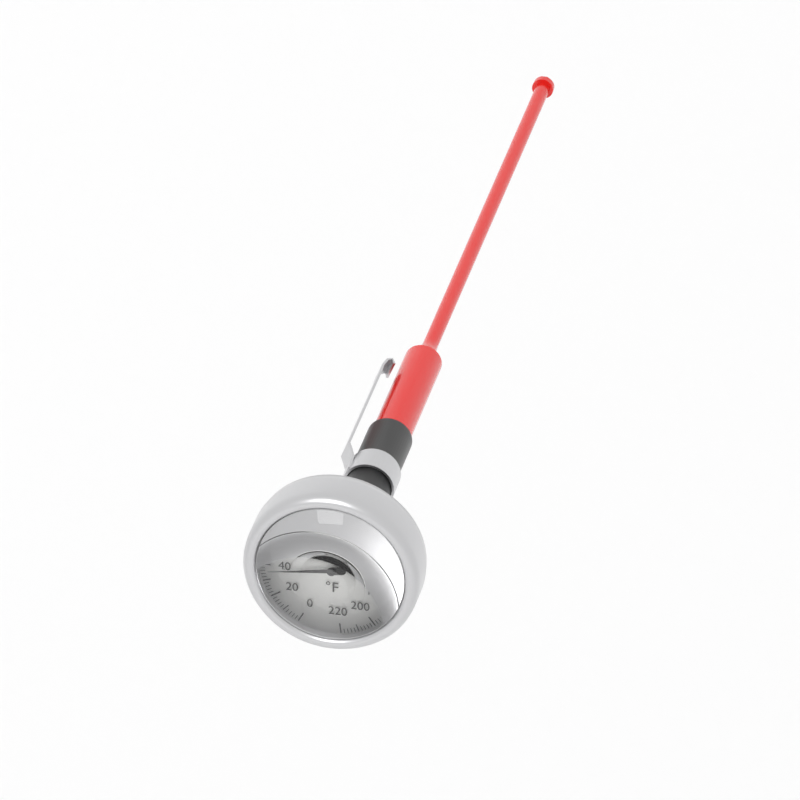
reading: 36 °F
